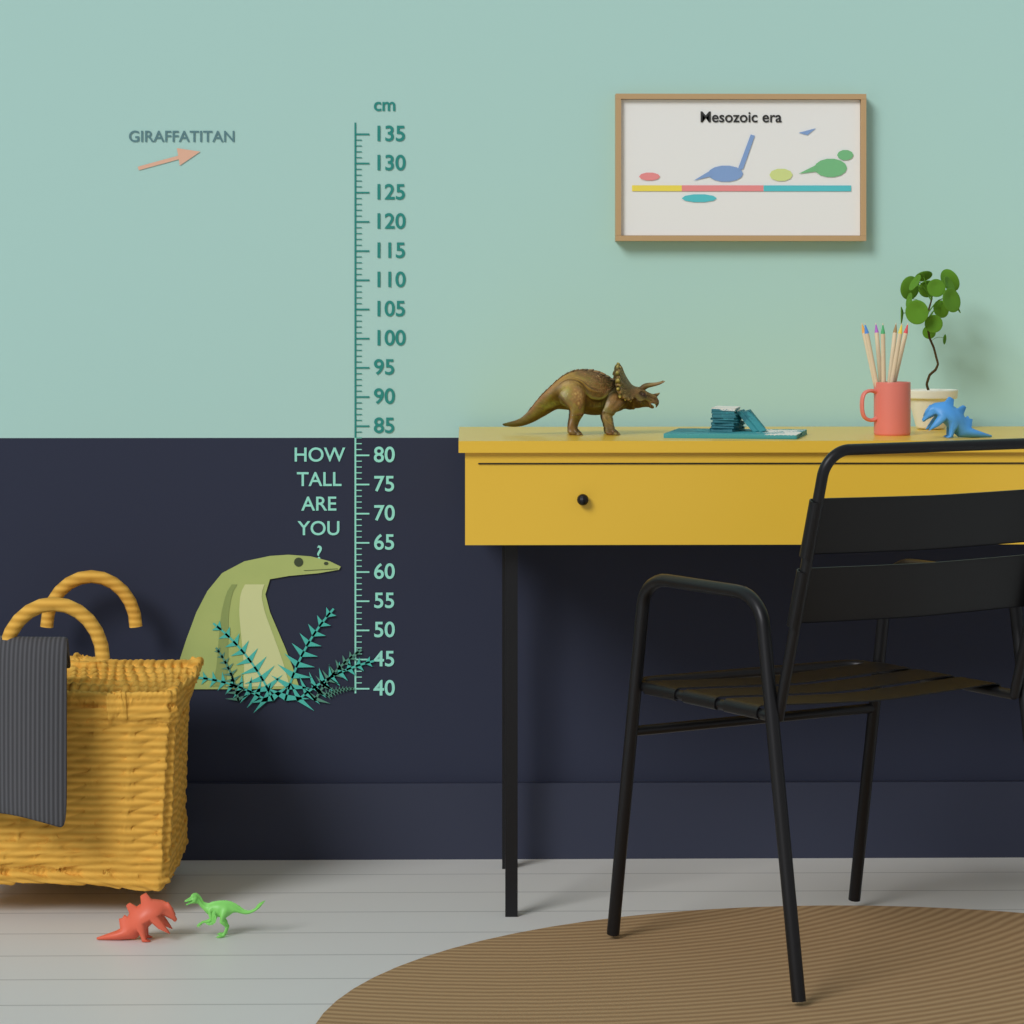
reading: 63 cm
